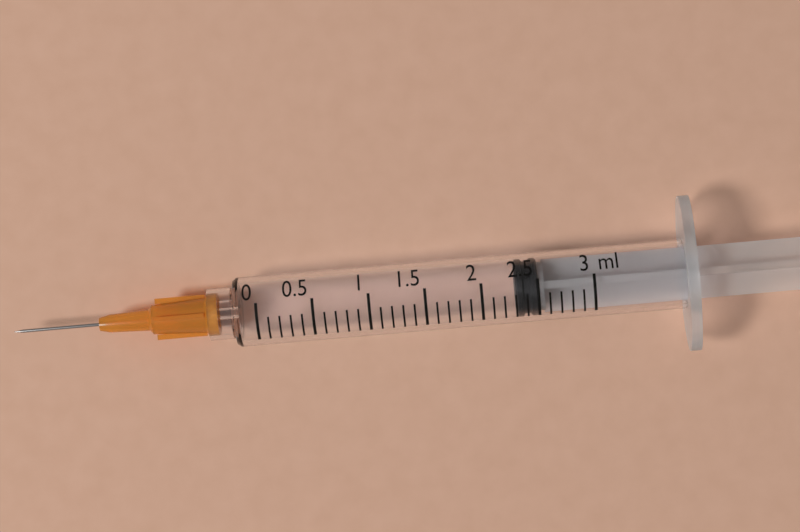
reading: 2.3 ml
